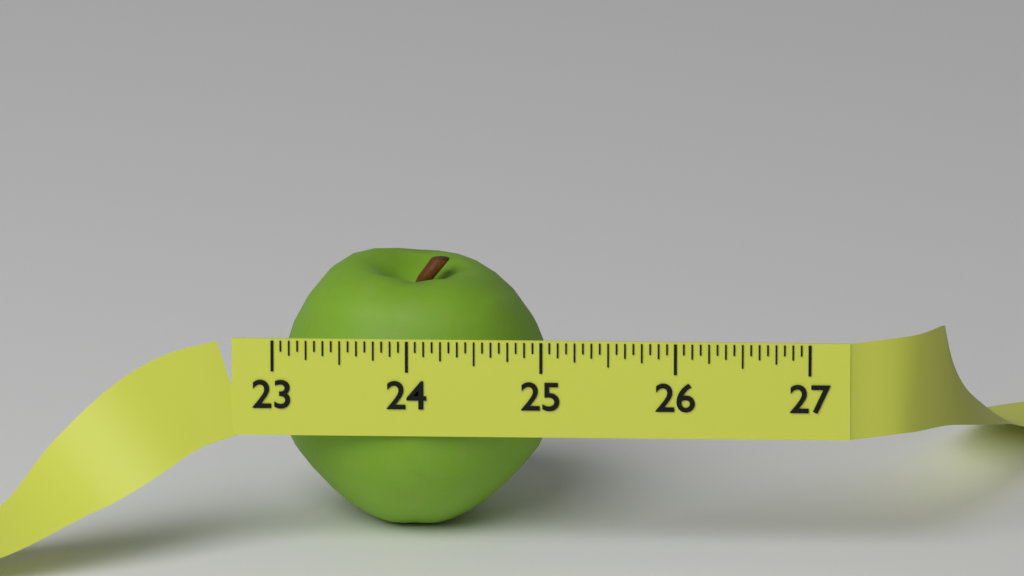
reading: 25.0625 (no unit)
